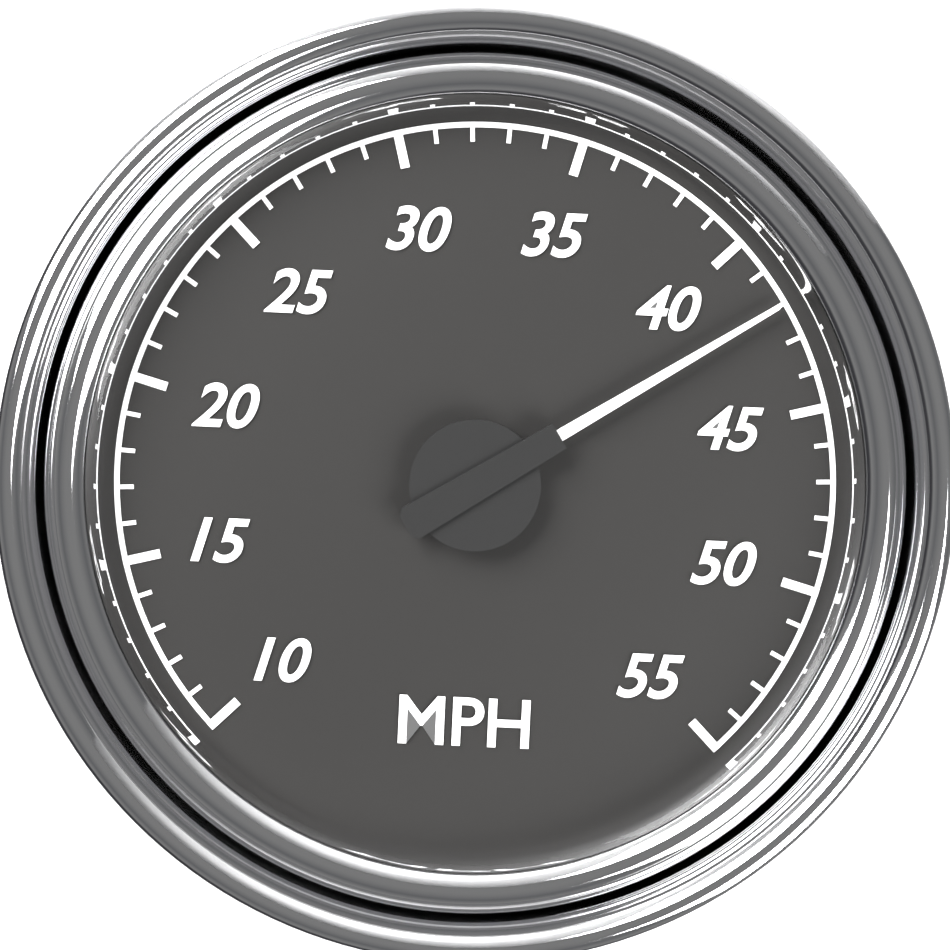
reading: 42 MPH
